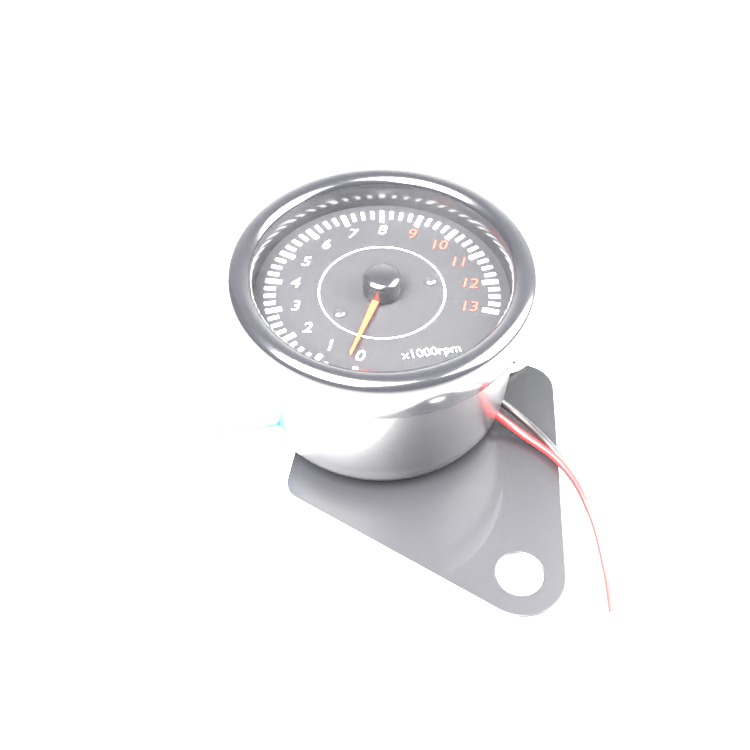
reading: 0.25 x1000 rpm
